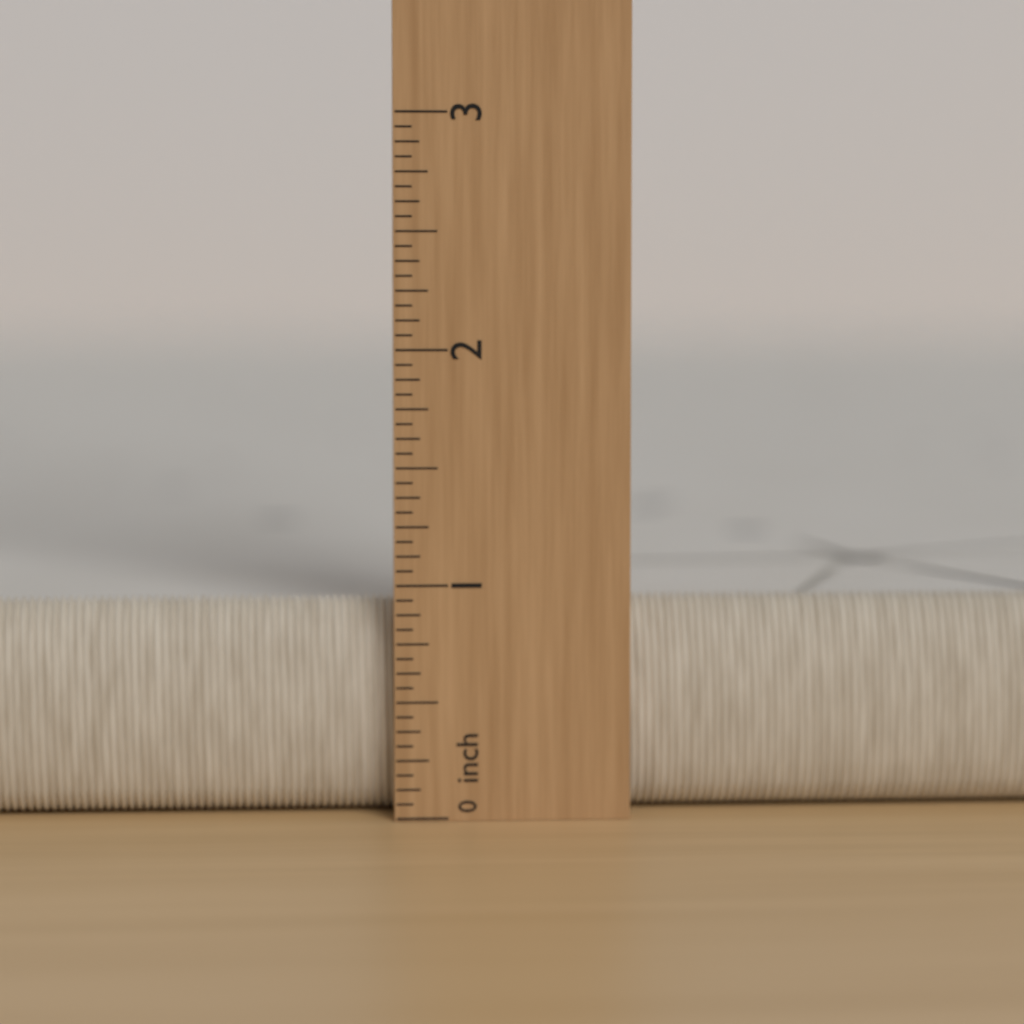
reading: 0.9375 inch
